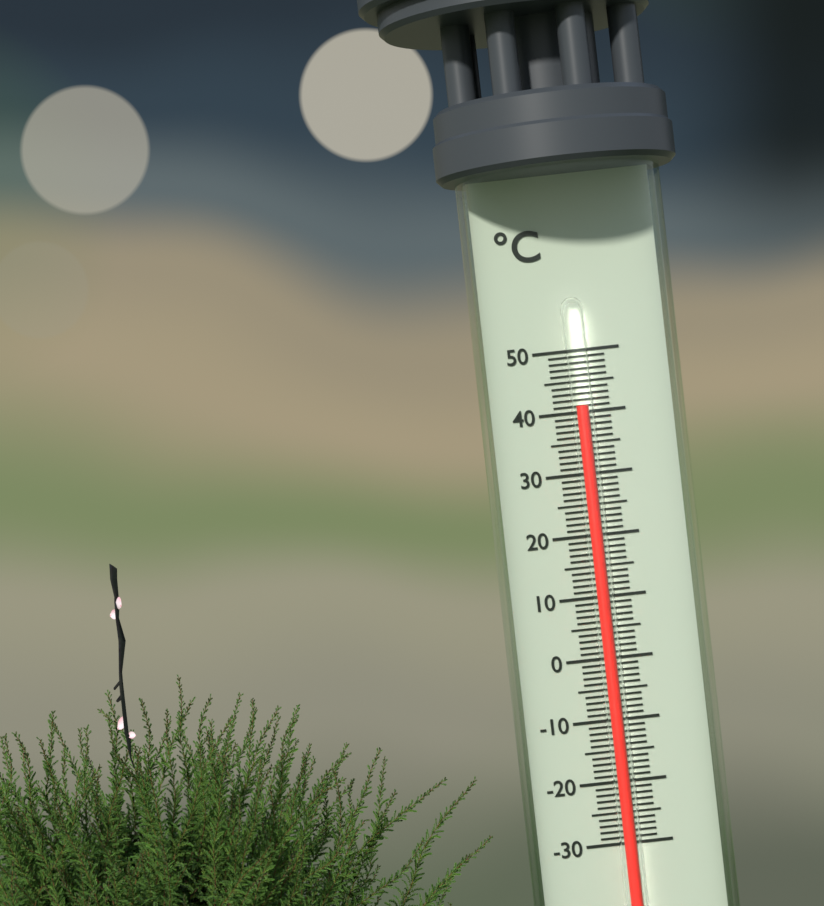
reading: 41 °C
